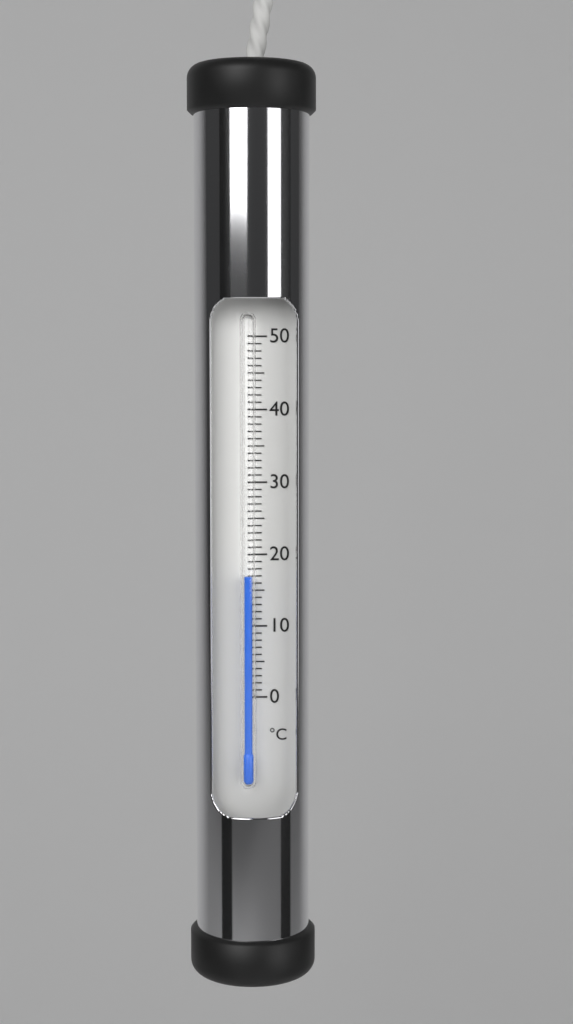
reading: 17 °C
